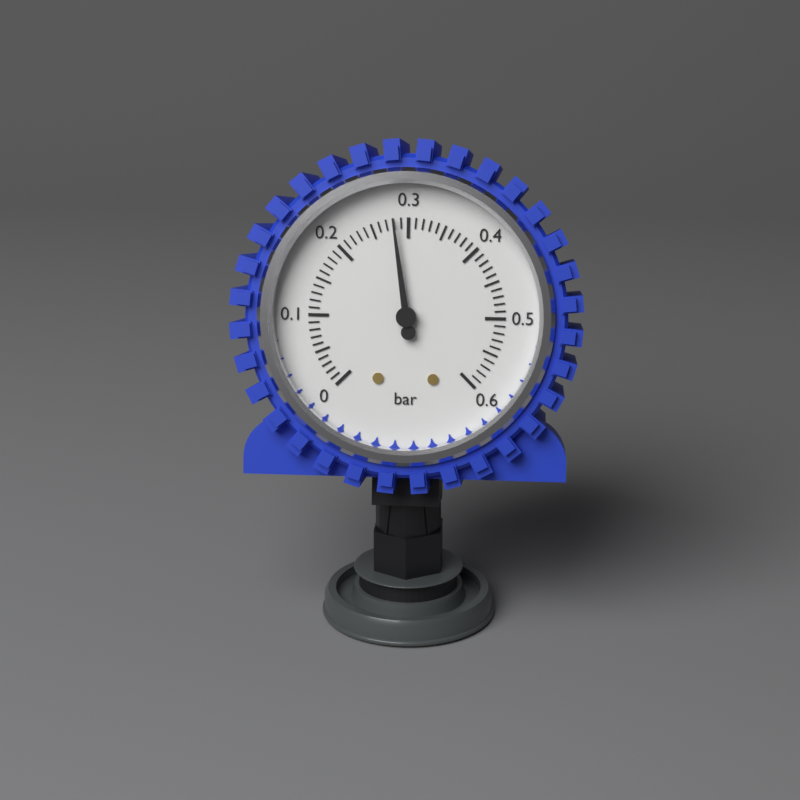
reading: 0.28 bar
